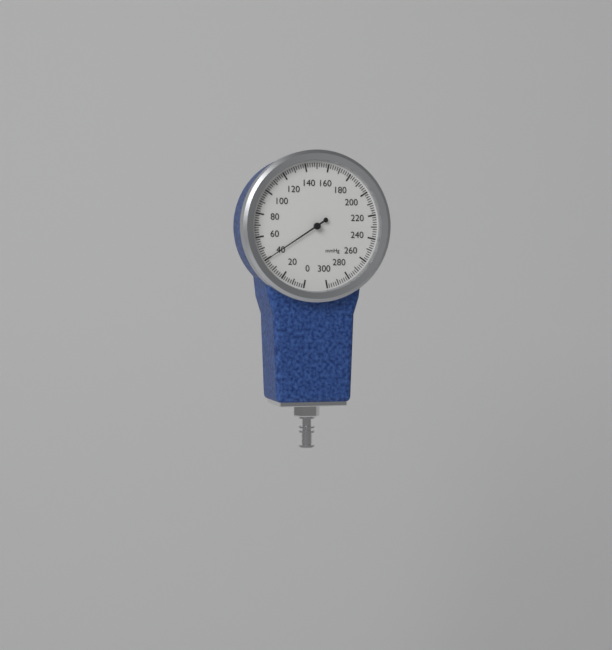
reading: 40 mmHg
